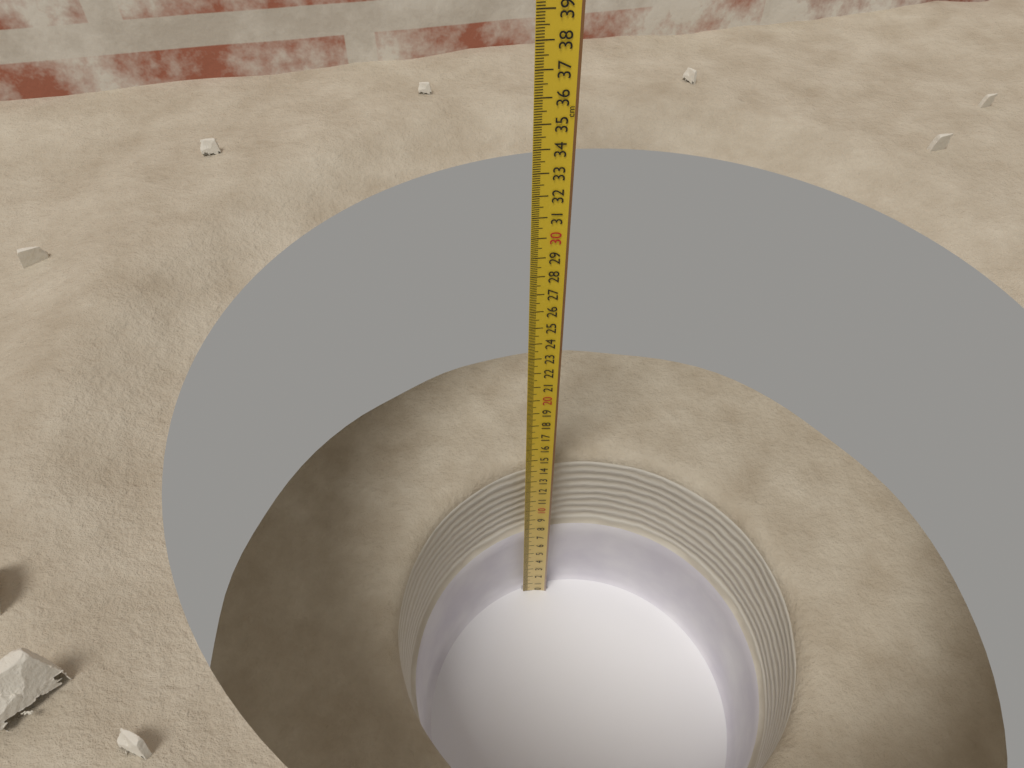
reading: 13.7 cm
